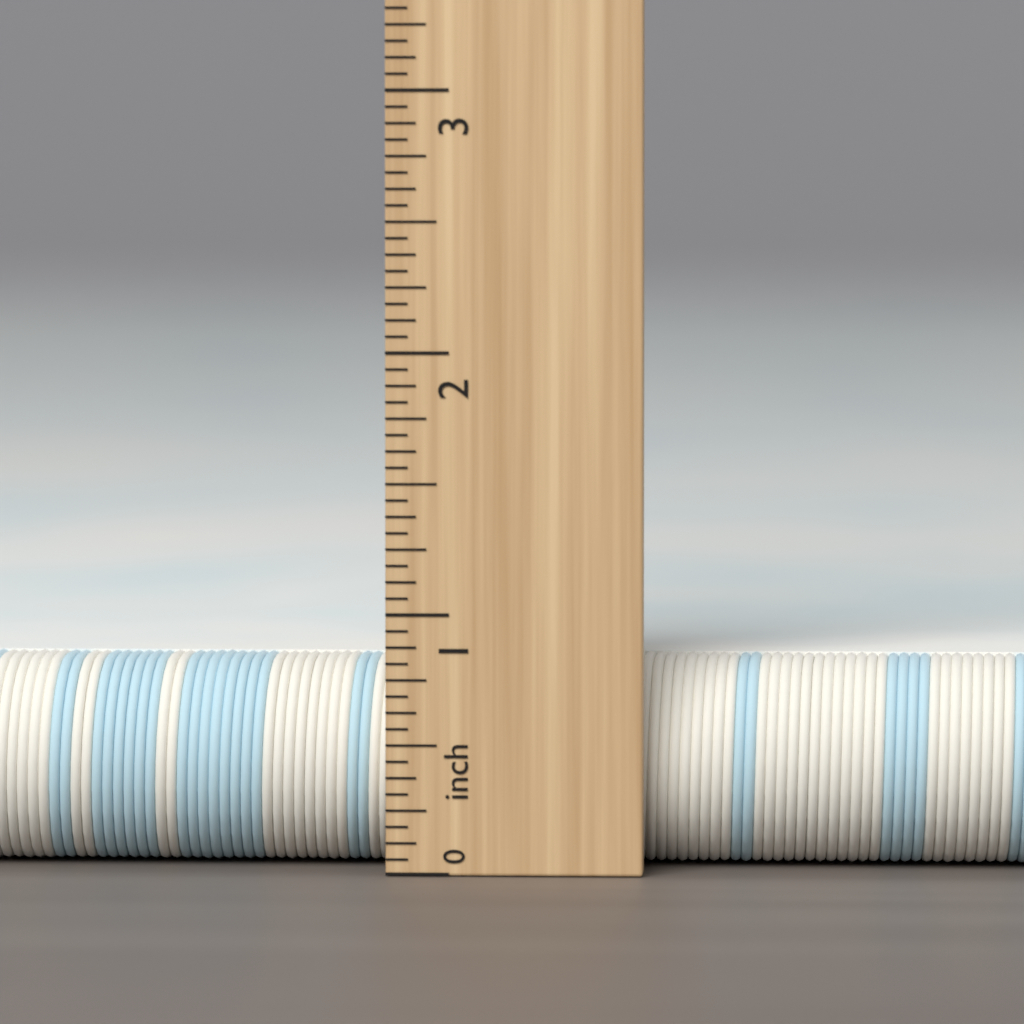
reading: 0.8125 inch
